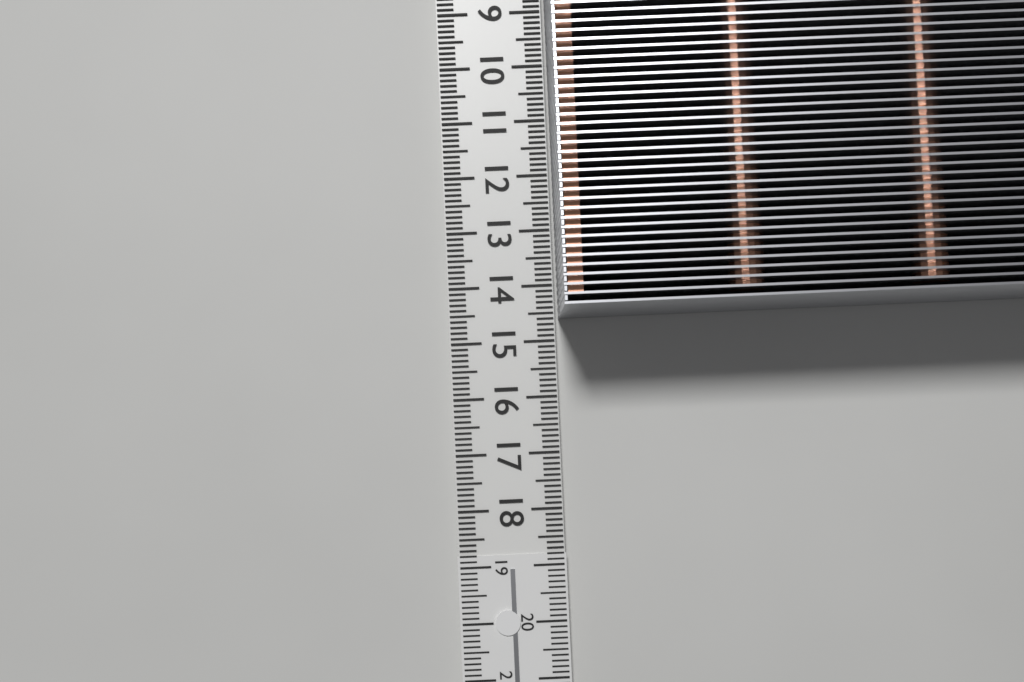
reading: 14.6 cm
